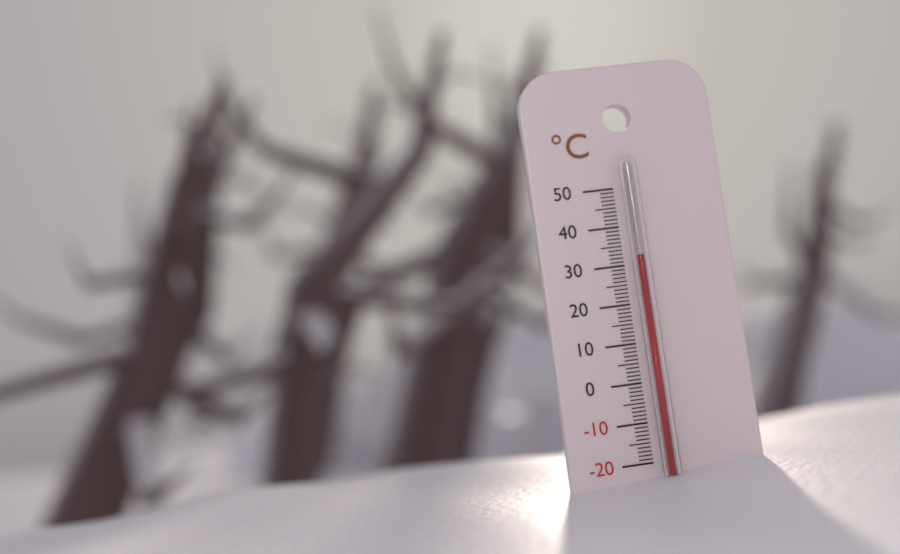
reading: 32 °C
